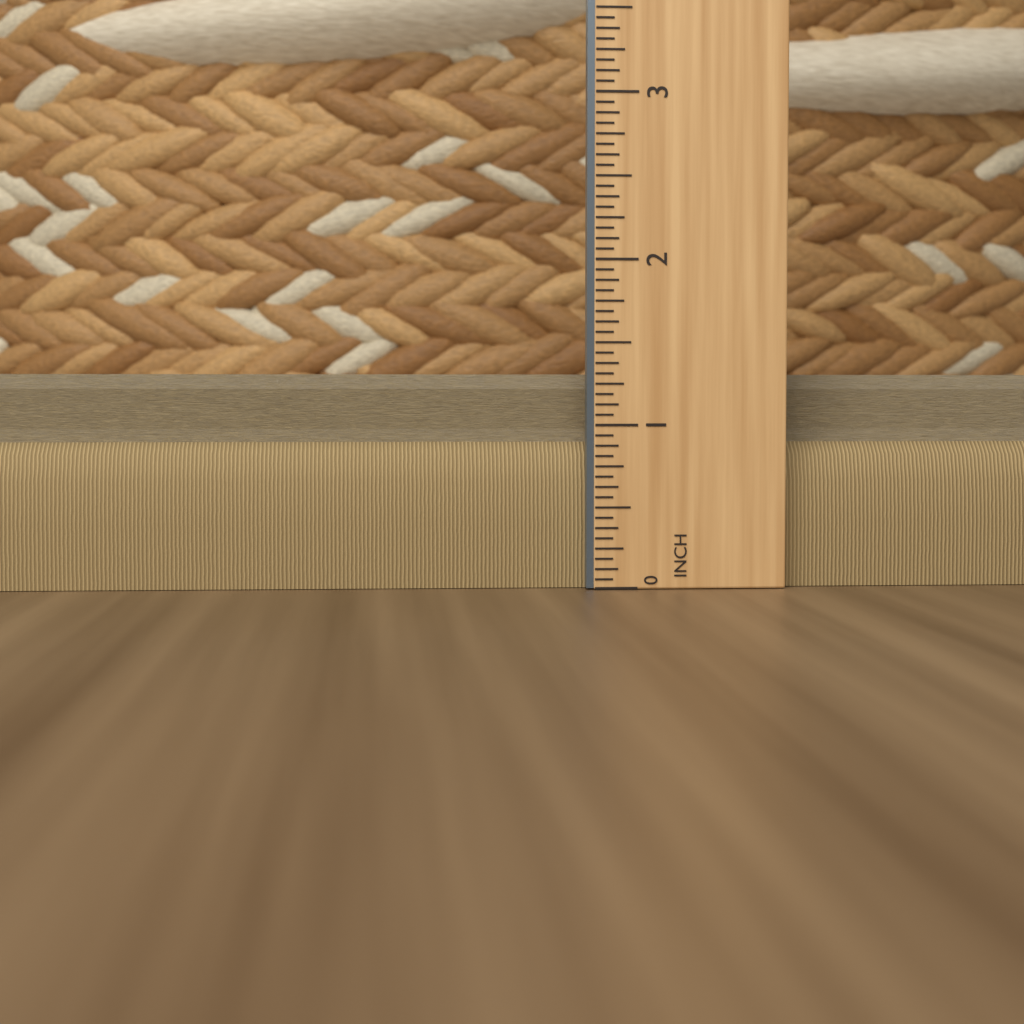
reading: 1.3125 in
